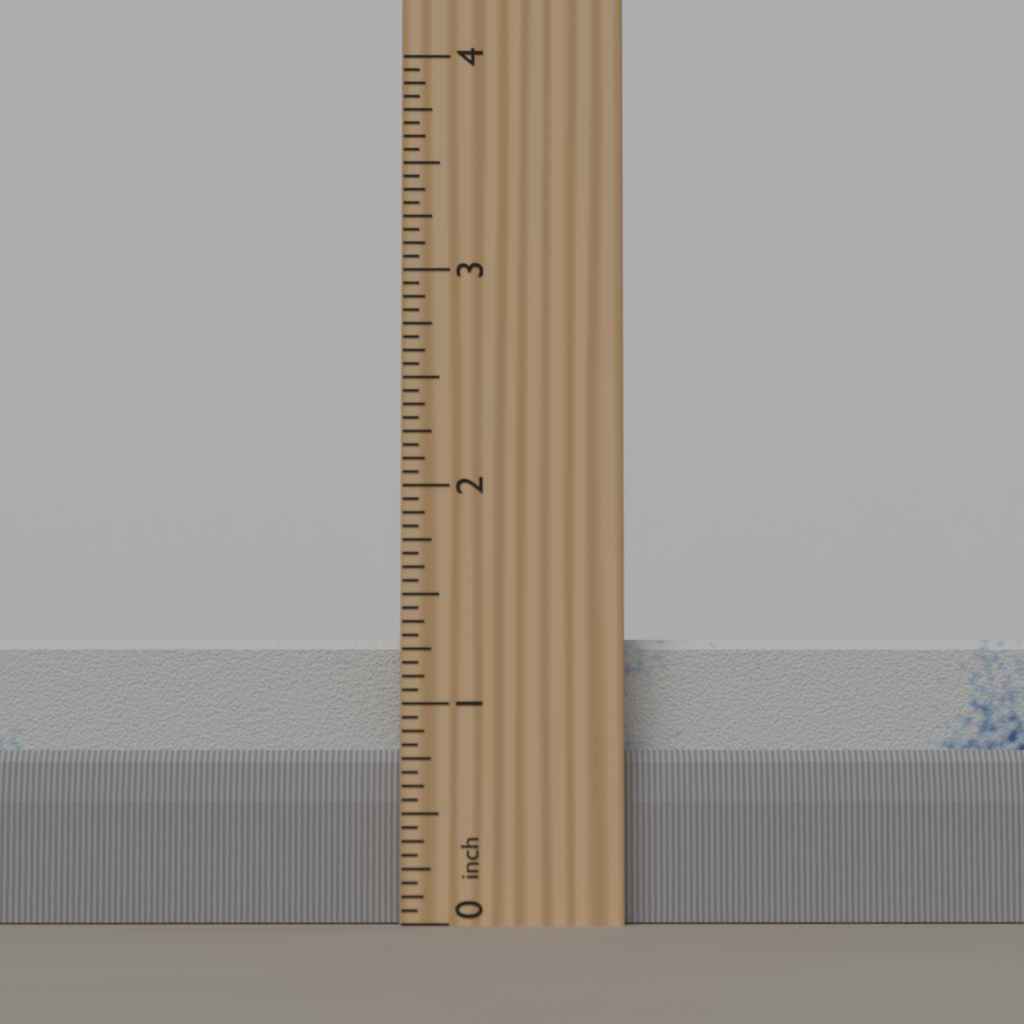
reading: 1.3125 inch
